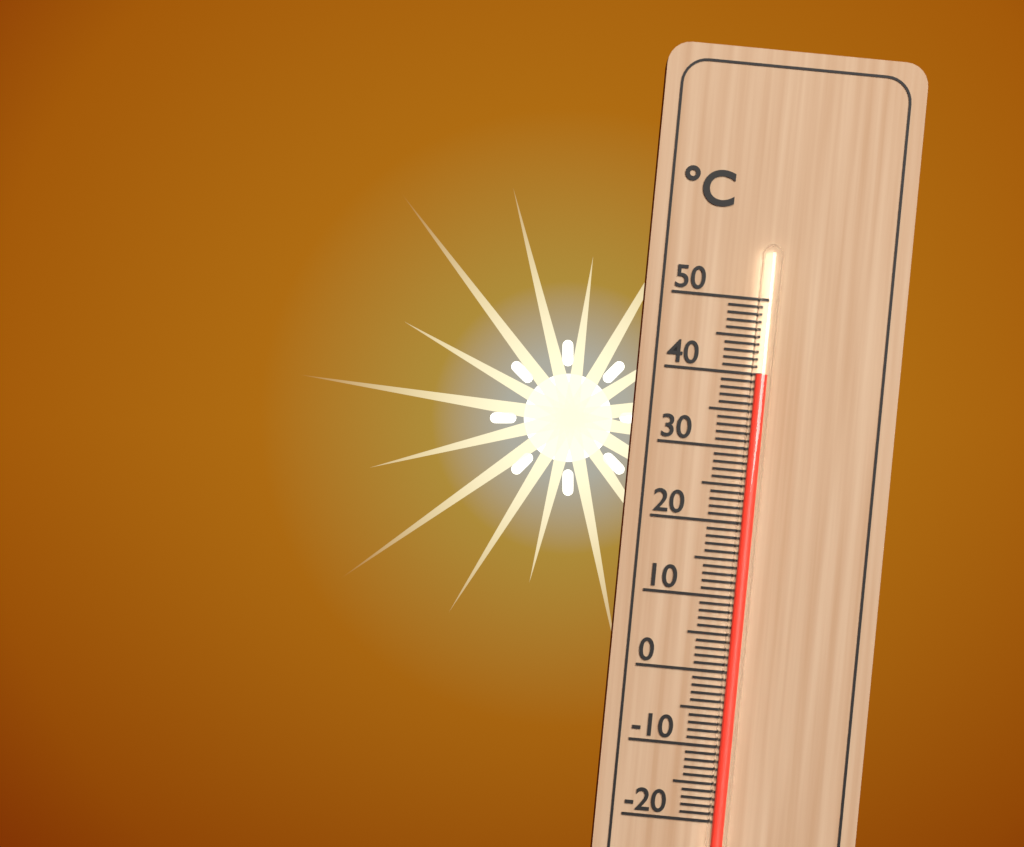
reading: 40 °C
